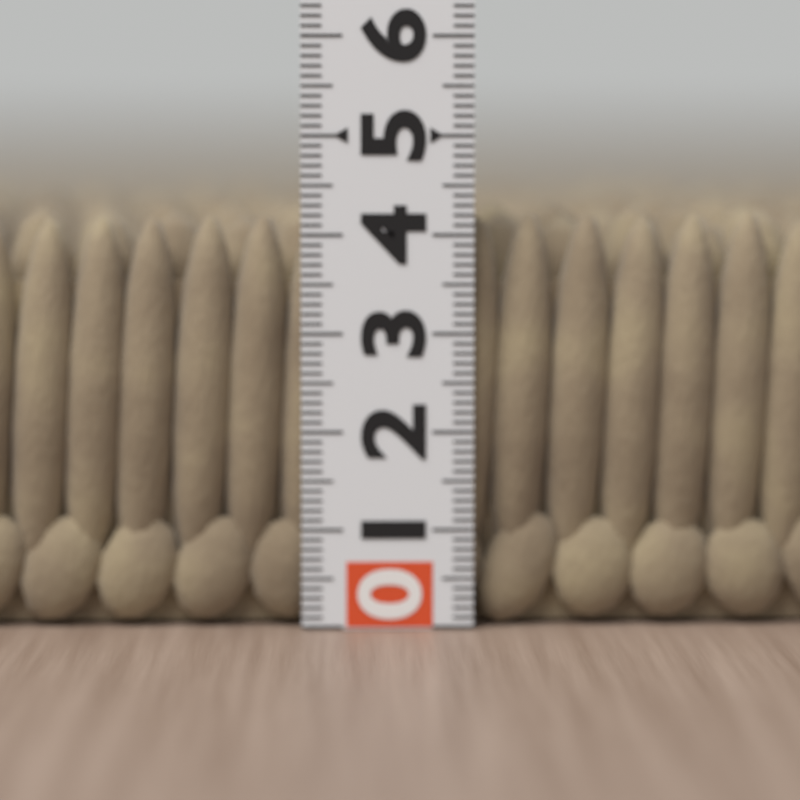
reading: 4.3 (no unit)
